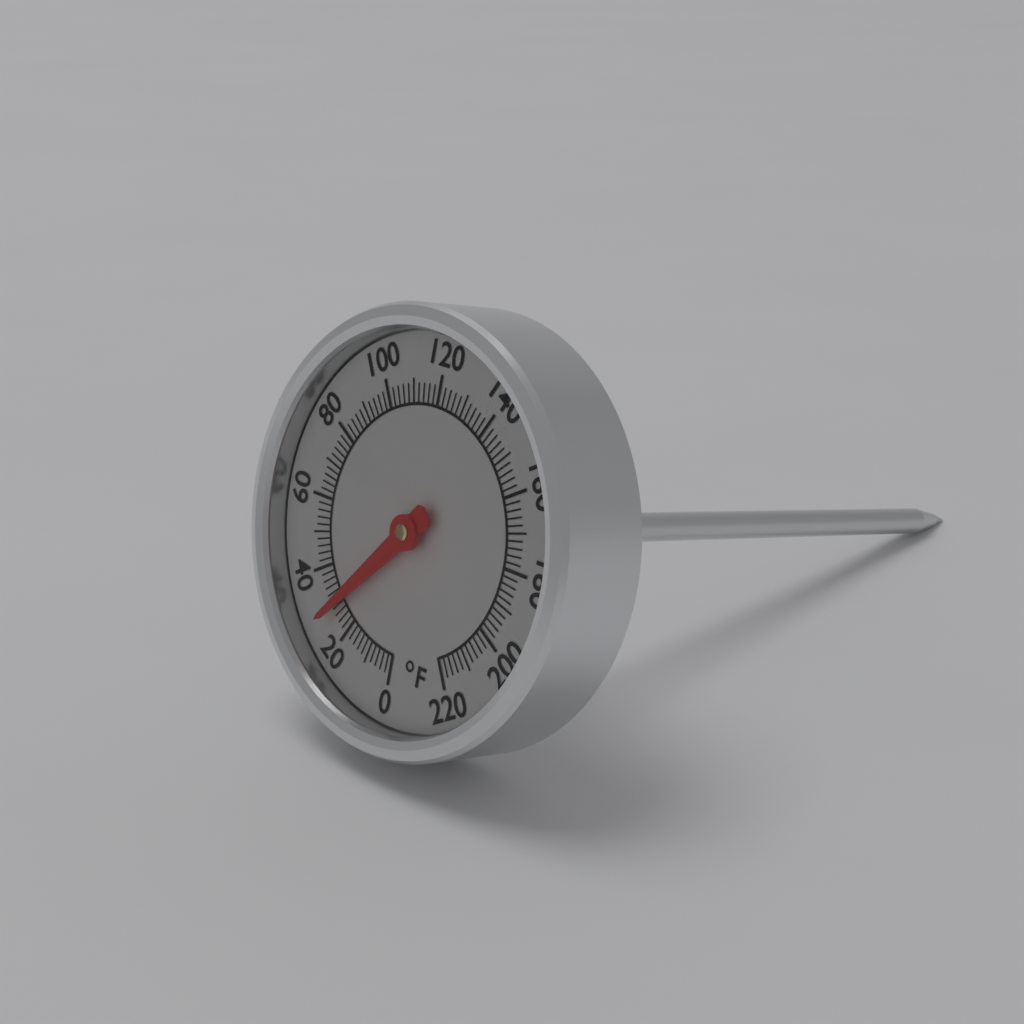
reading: 28 °F
